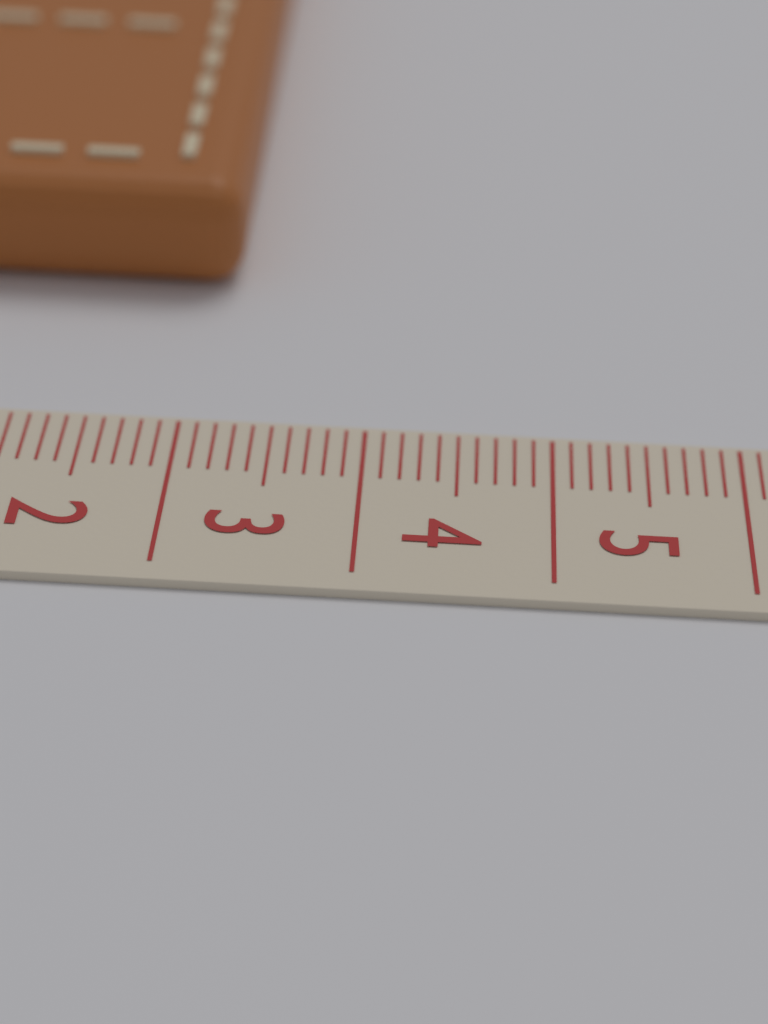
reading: 3.2 cm
